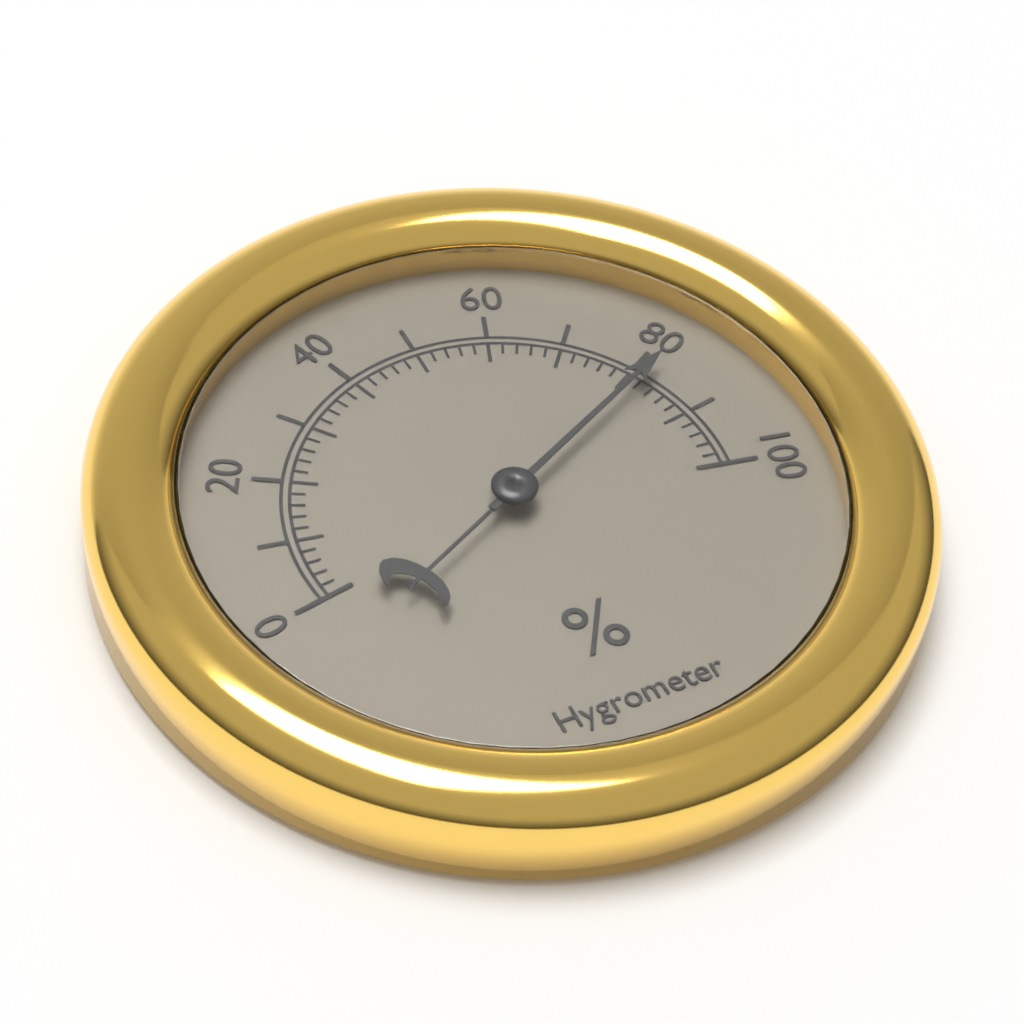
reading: 82 %
